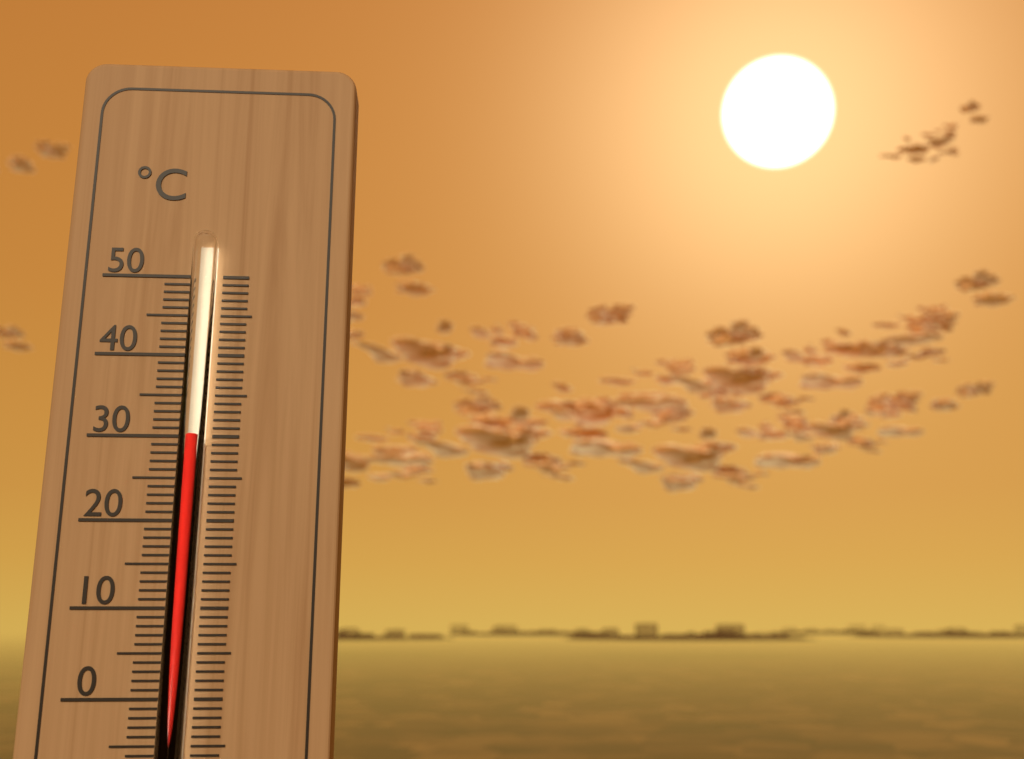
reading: 30 °C
